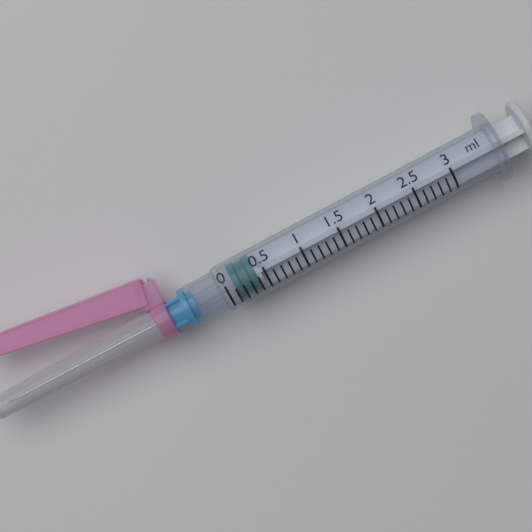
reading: 0.1 ml
